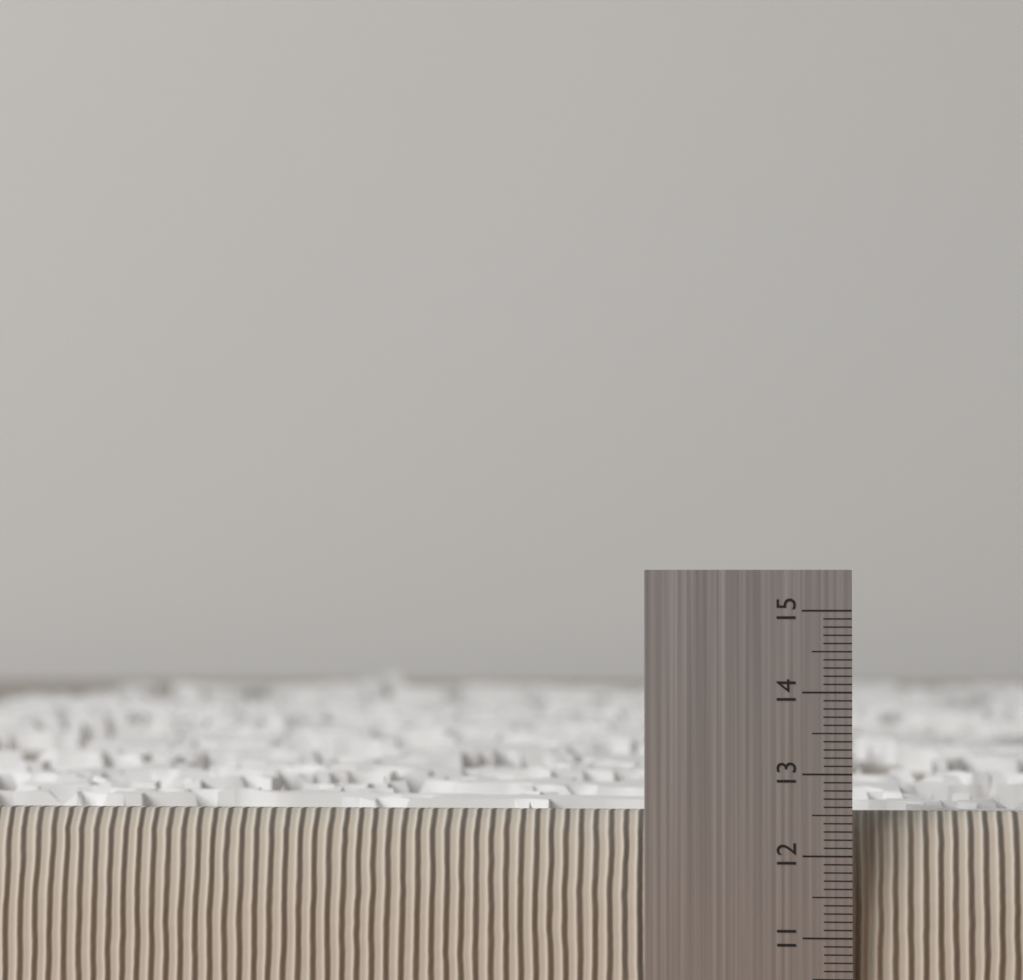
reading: 12.5 (no unit)
